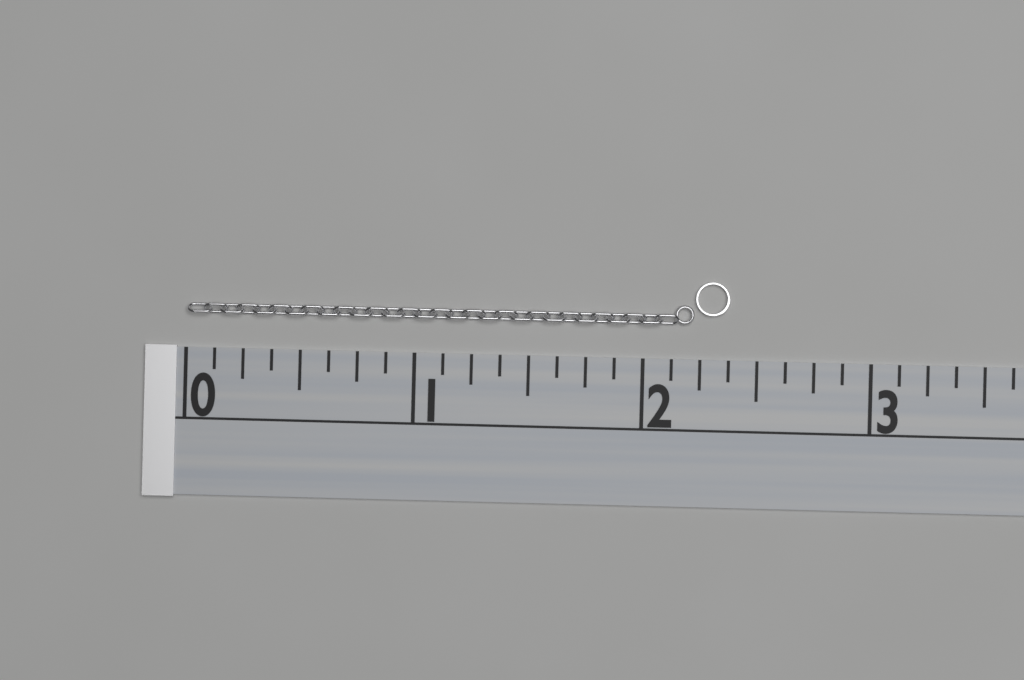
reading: 2.375 (no unit)
